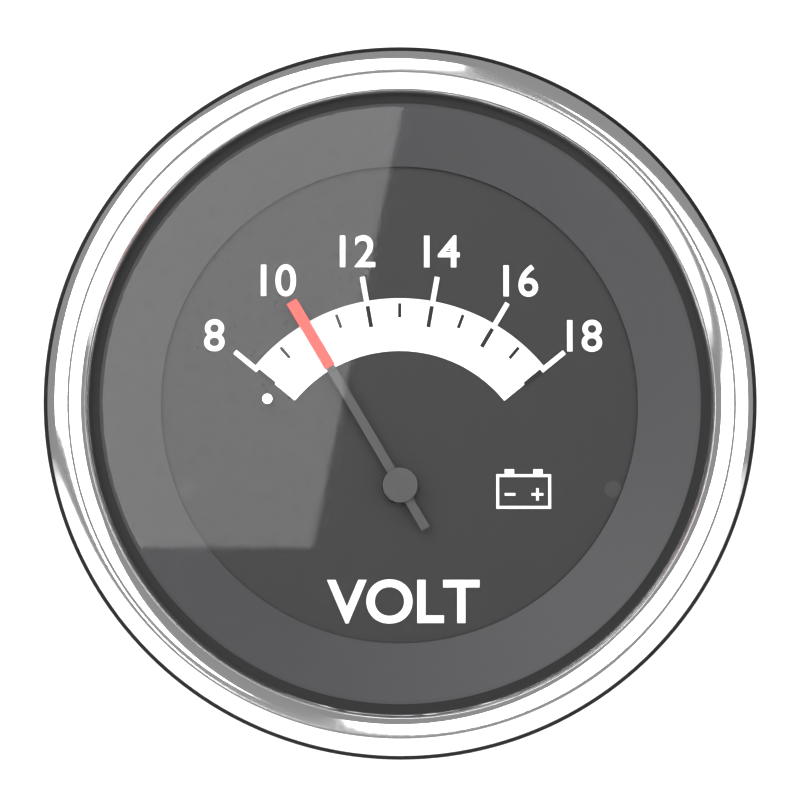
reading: 10 V
